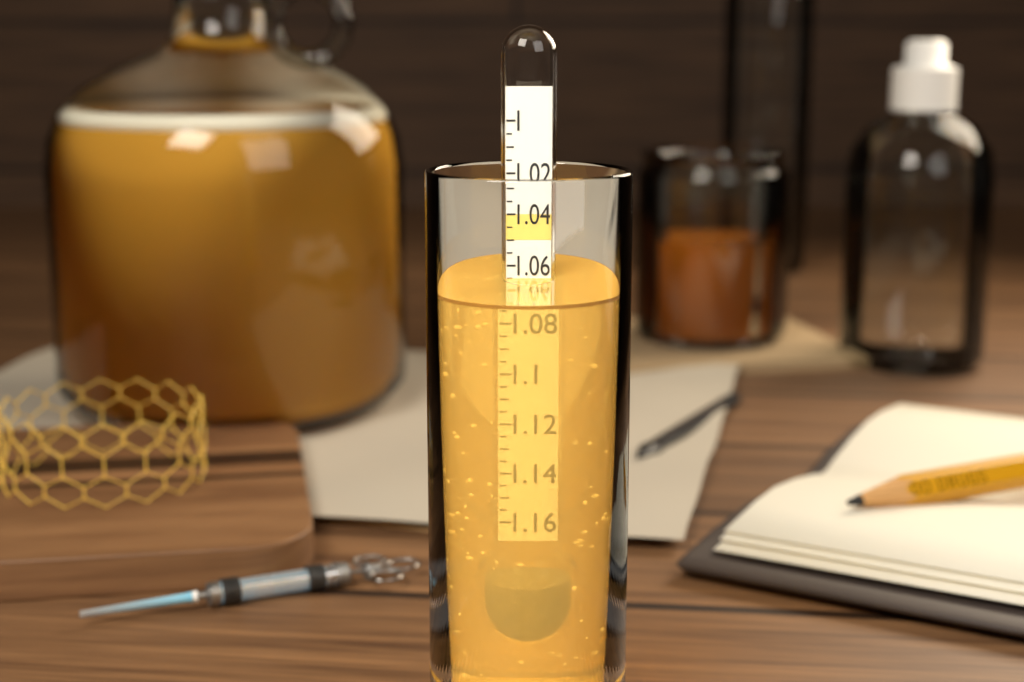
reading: 1.065 (no unit)
